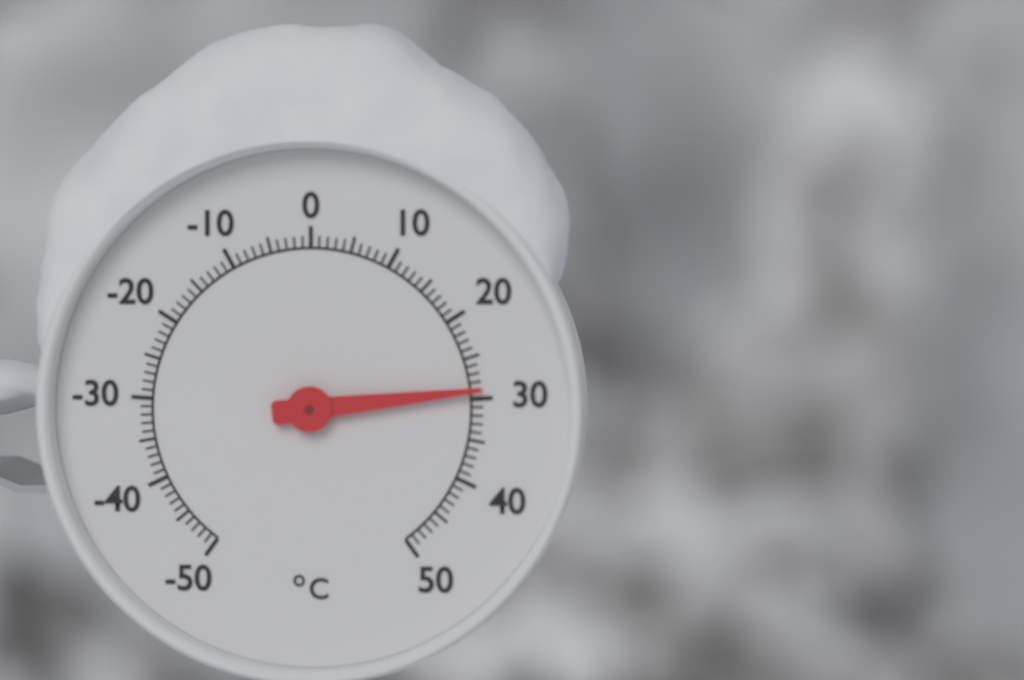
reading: 29 °C
